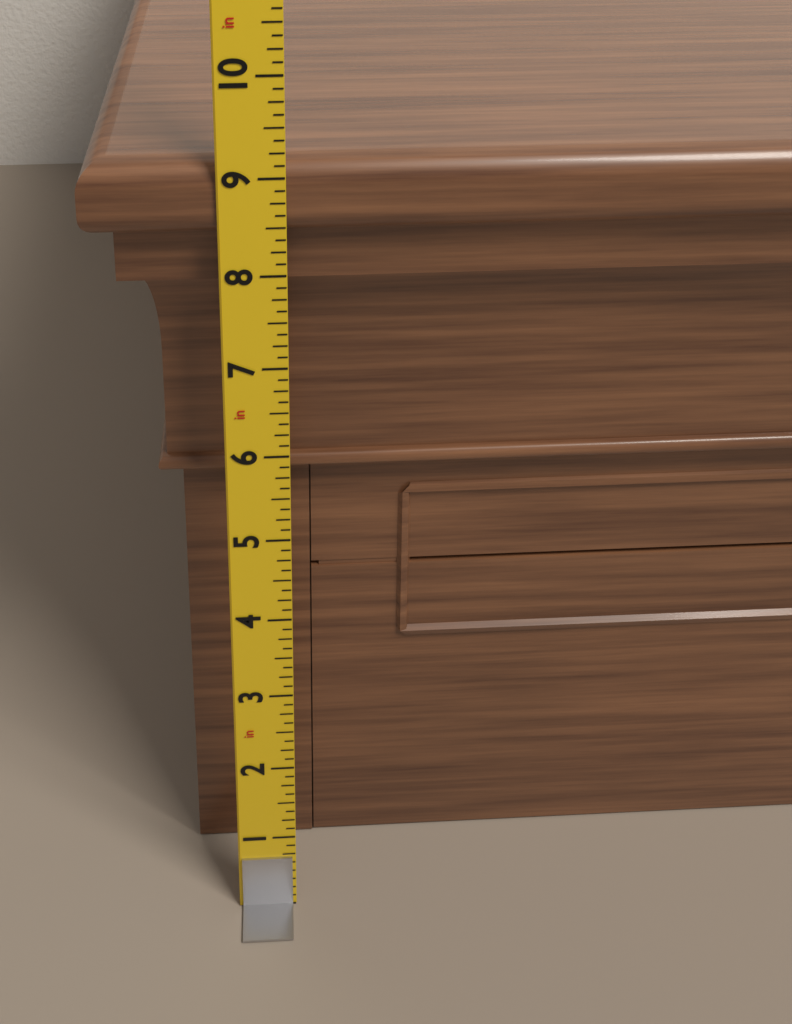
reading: 9.125 in
